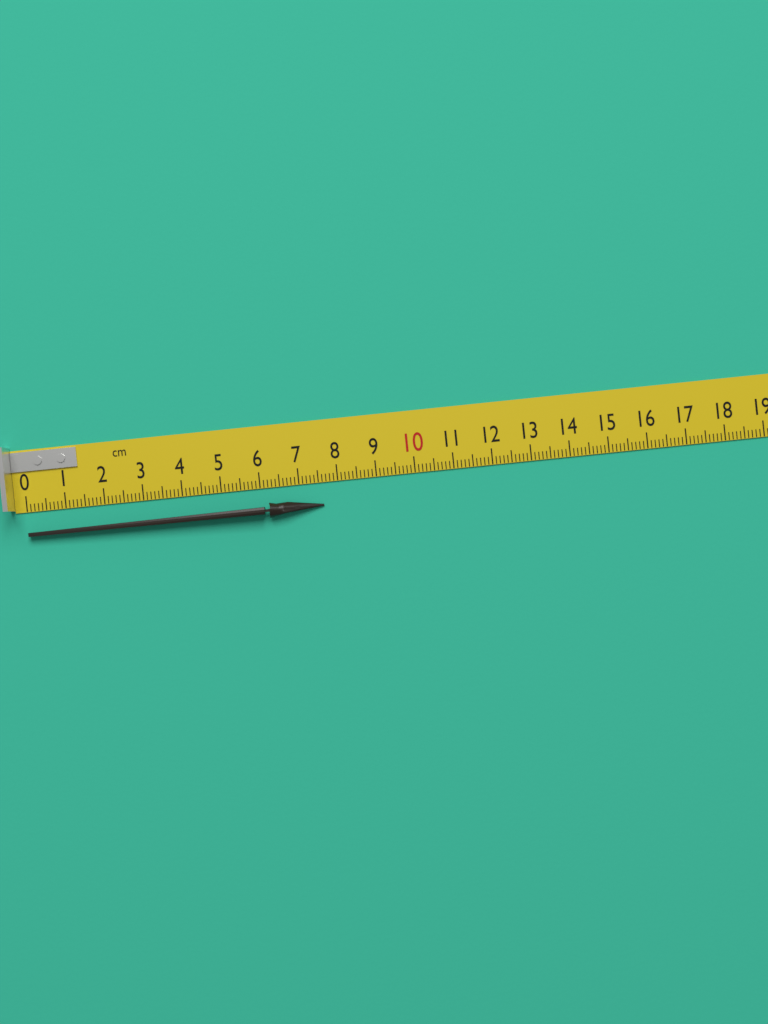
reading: 7.6 cm
